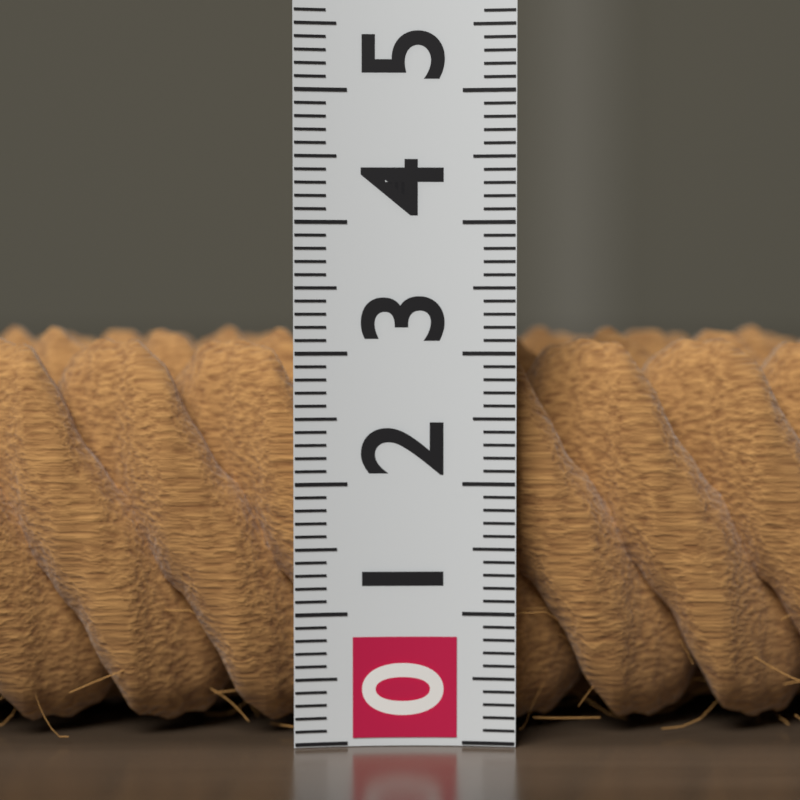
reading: 3.2 (no unit)
